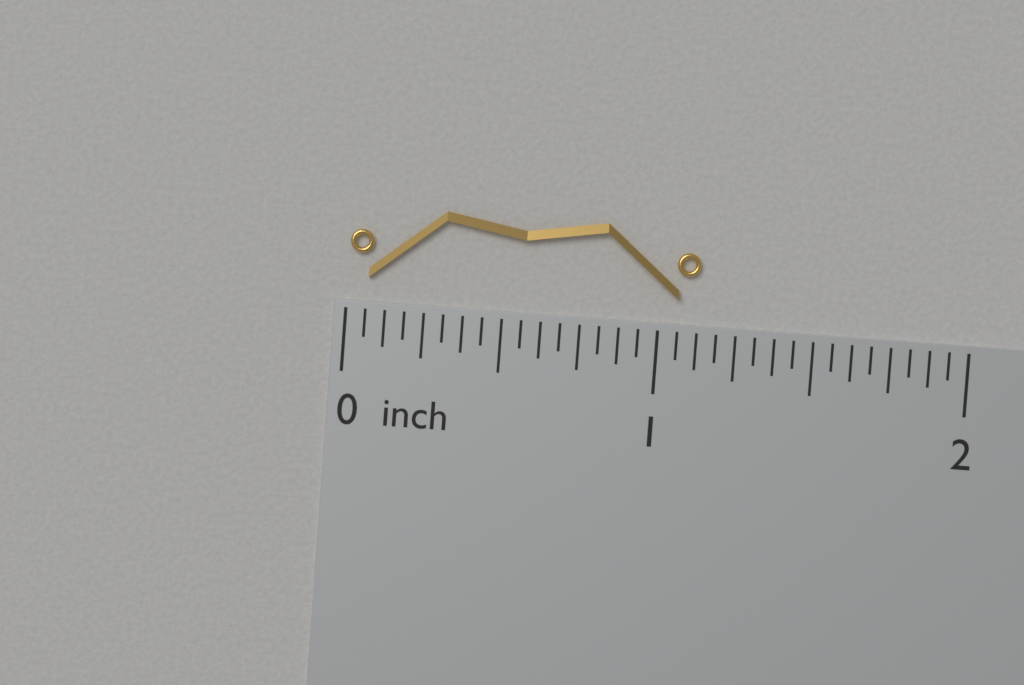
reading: 1.1250 inch
